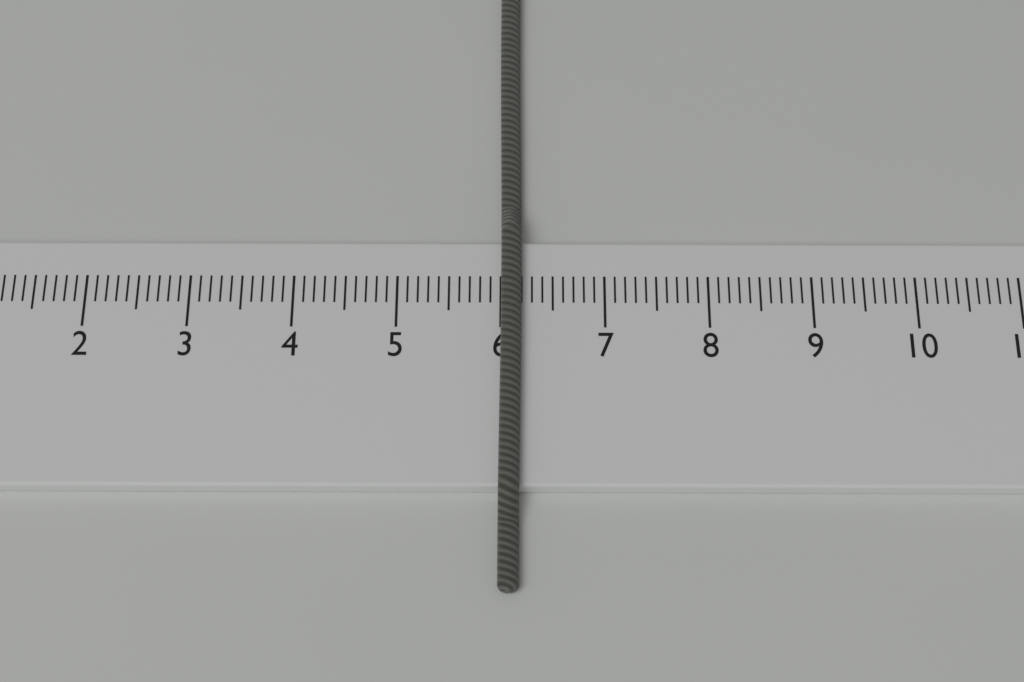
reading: 6.2 cm
